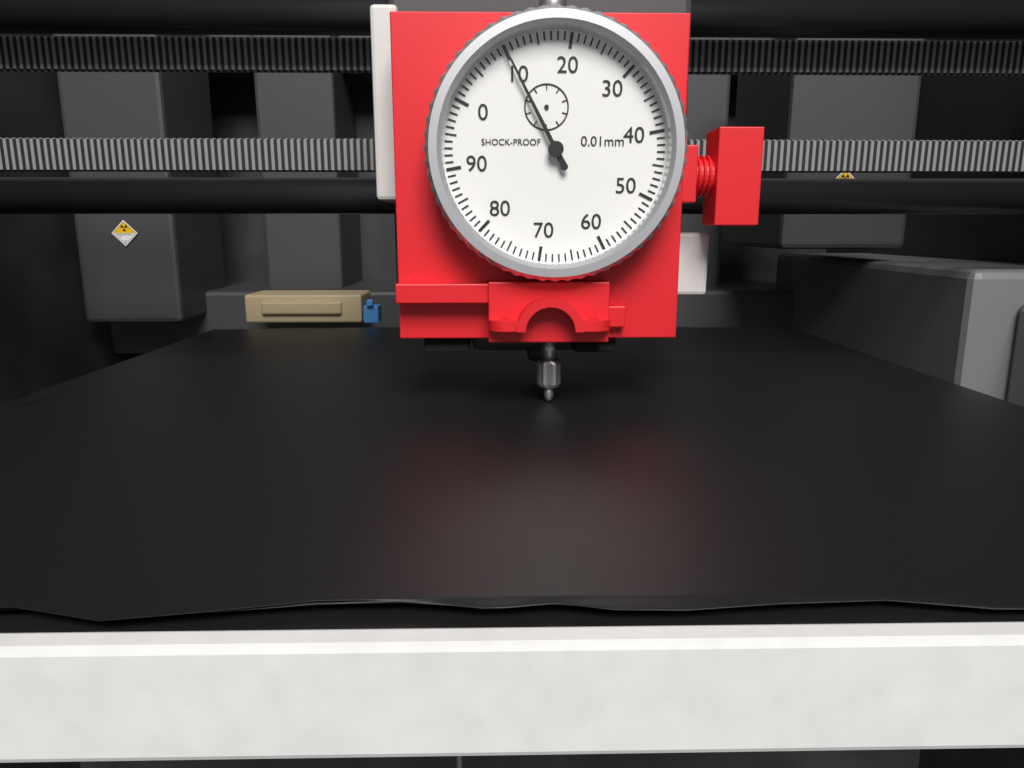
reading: 10 0.01mm
